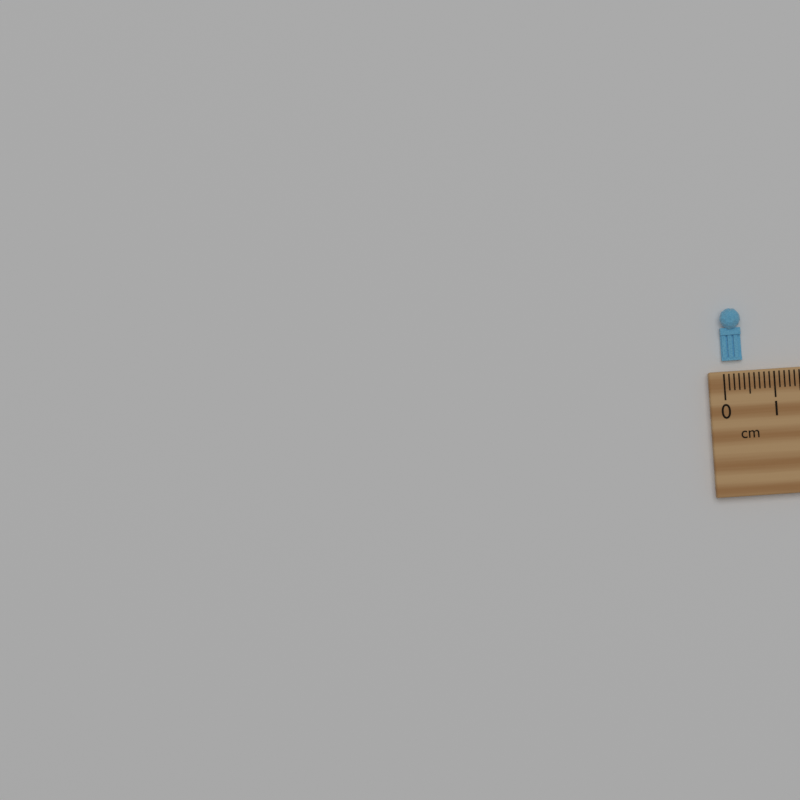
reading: 0.4 cm
